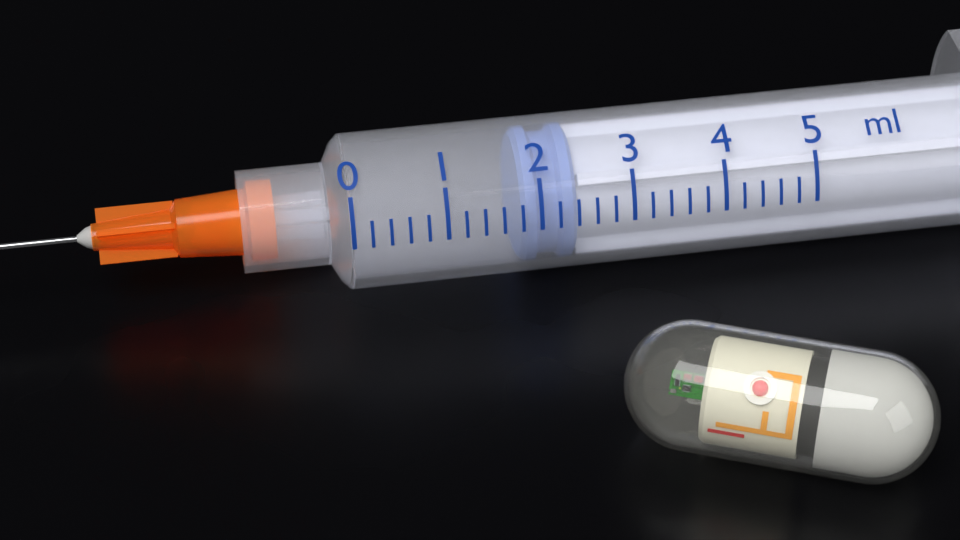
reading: 1.8 ml
